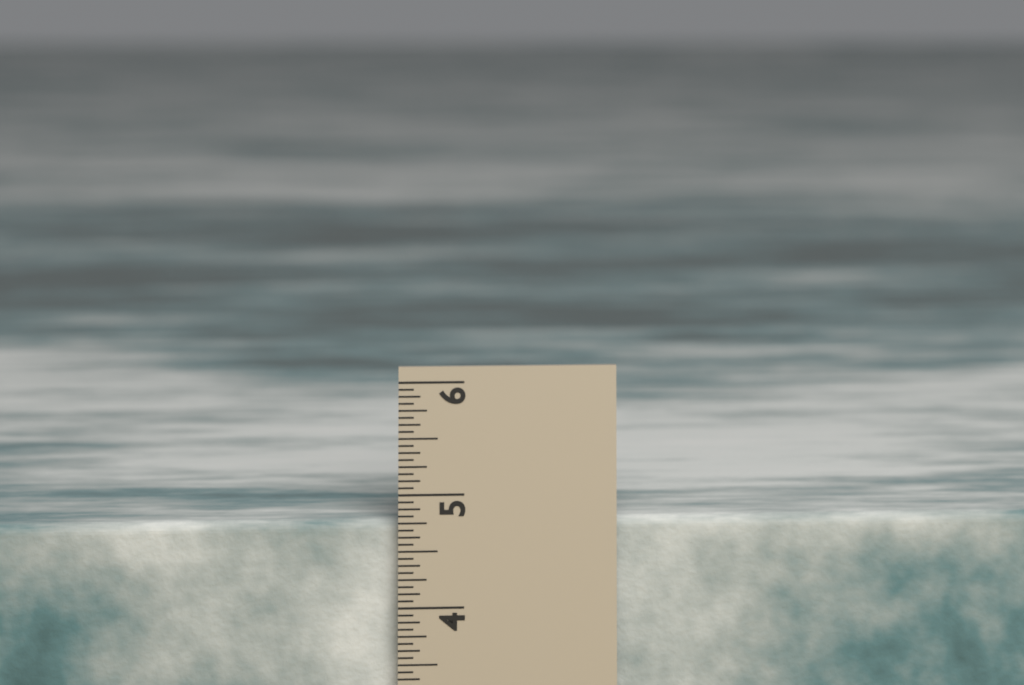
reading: 4.7500 in
